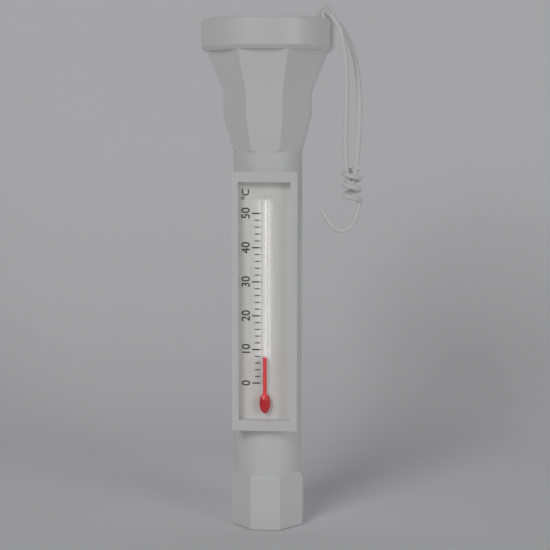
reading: 8 °C
